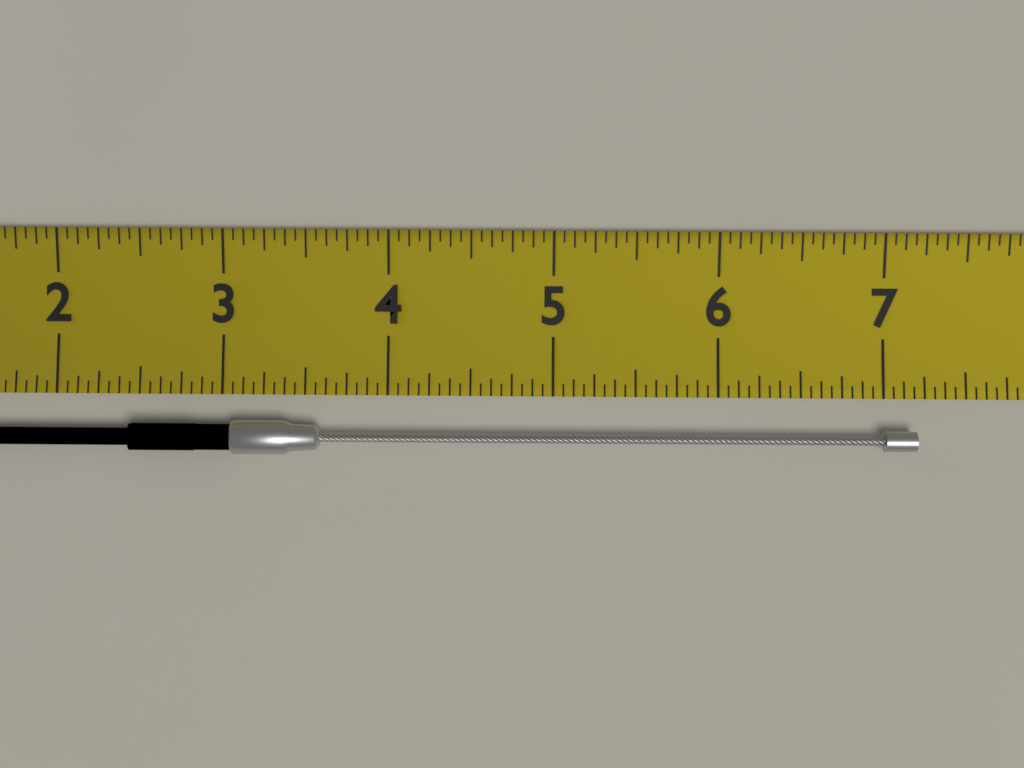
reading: 7.1875 (no unit)
